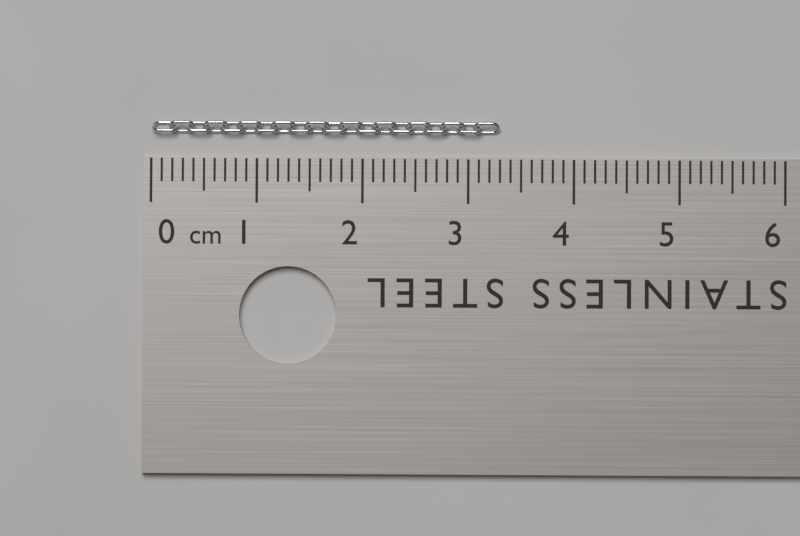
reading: 3.3 cm
